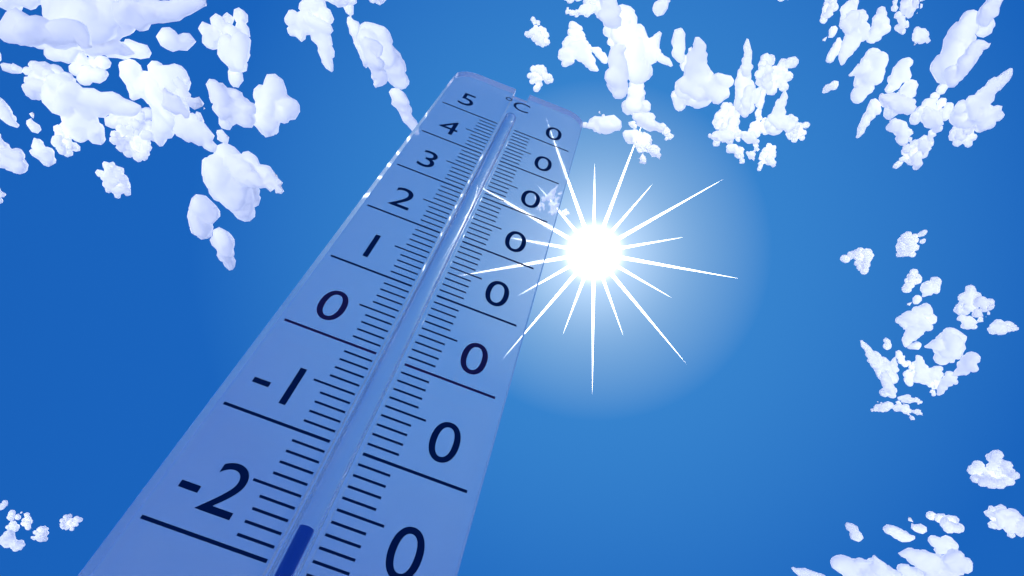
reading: -17 °C
